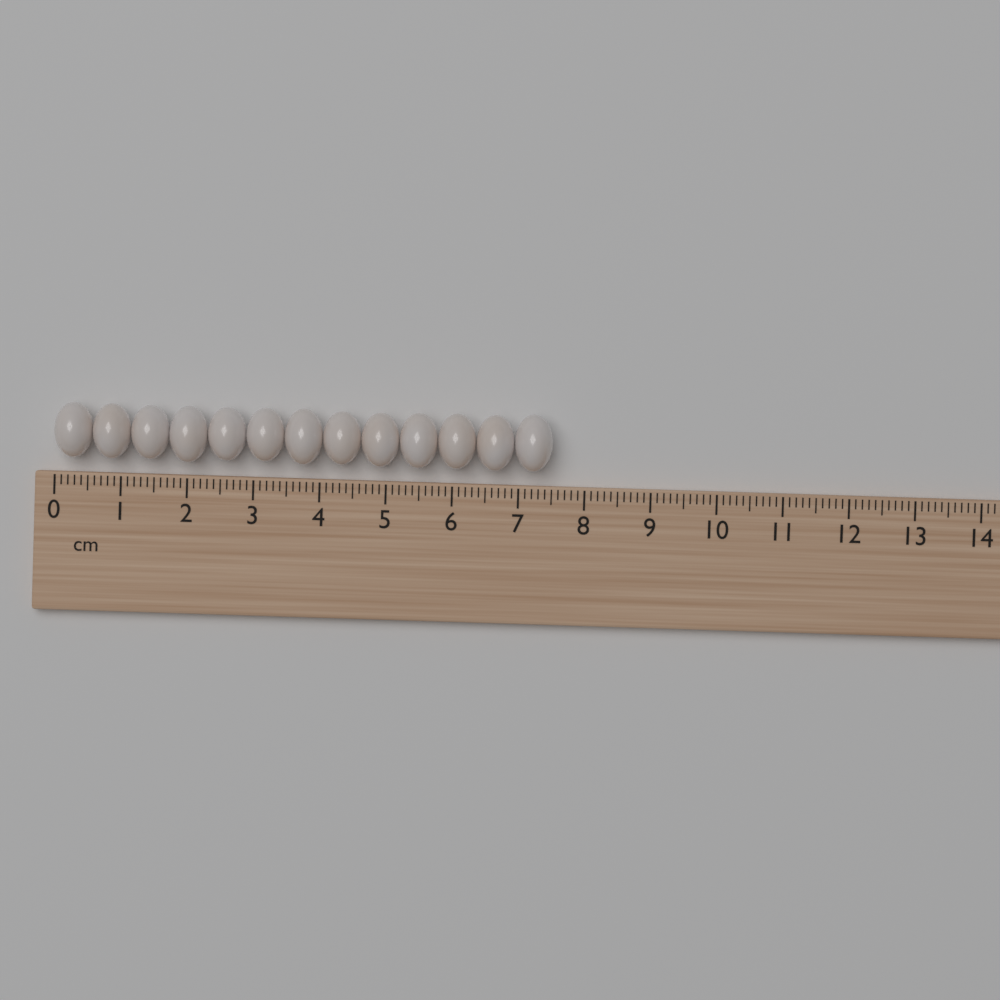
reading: 7.5 cm
